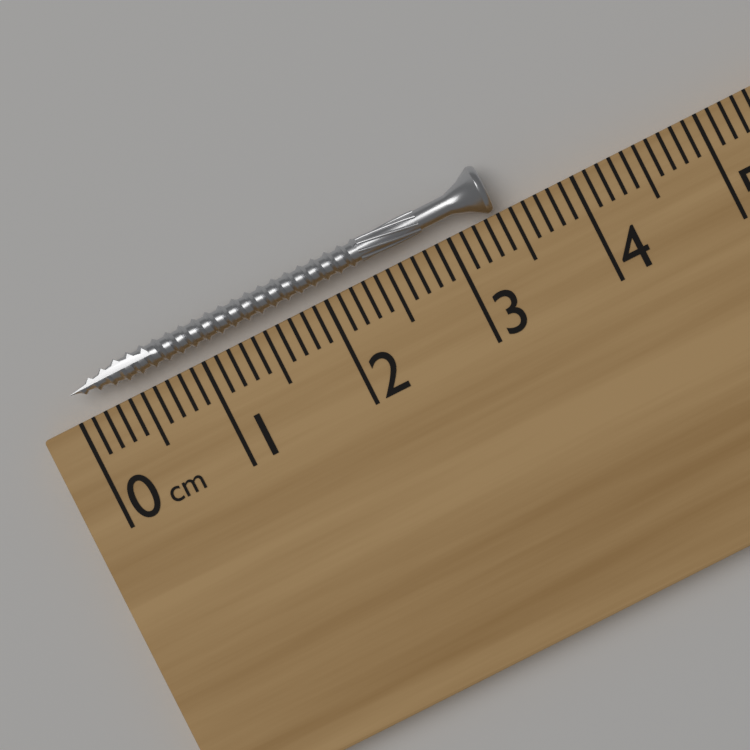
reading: 3.4 cm
